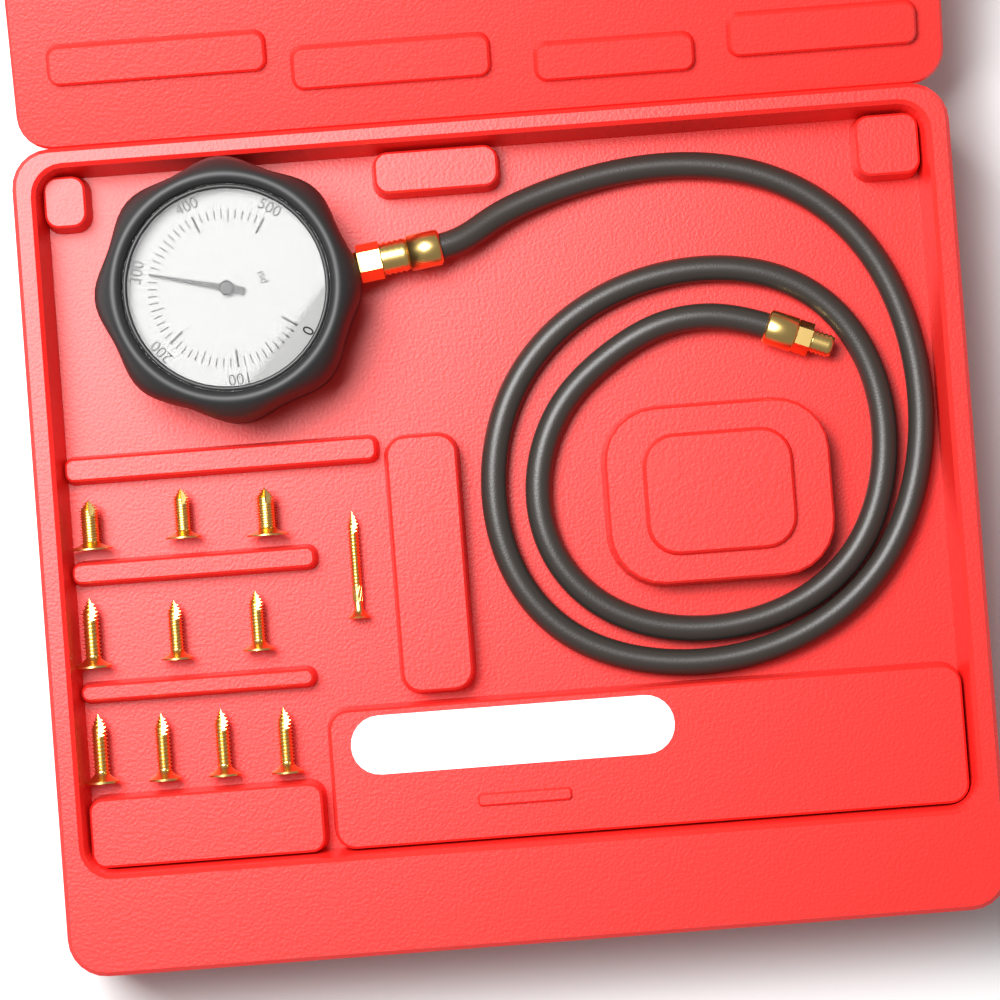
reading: 300 psi
